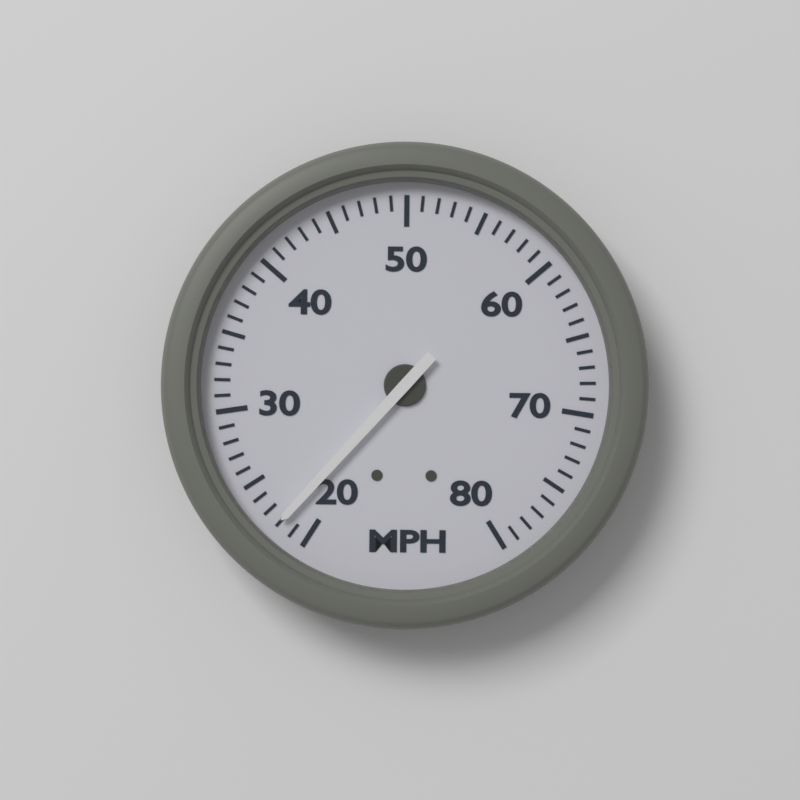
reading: 22 MPH
